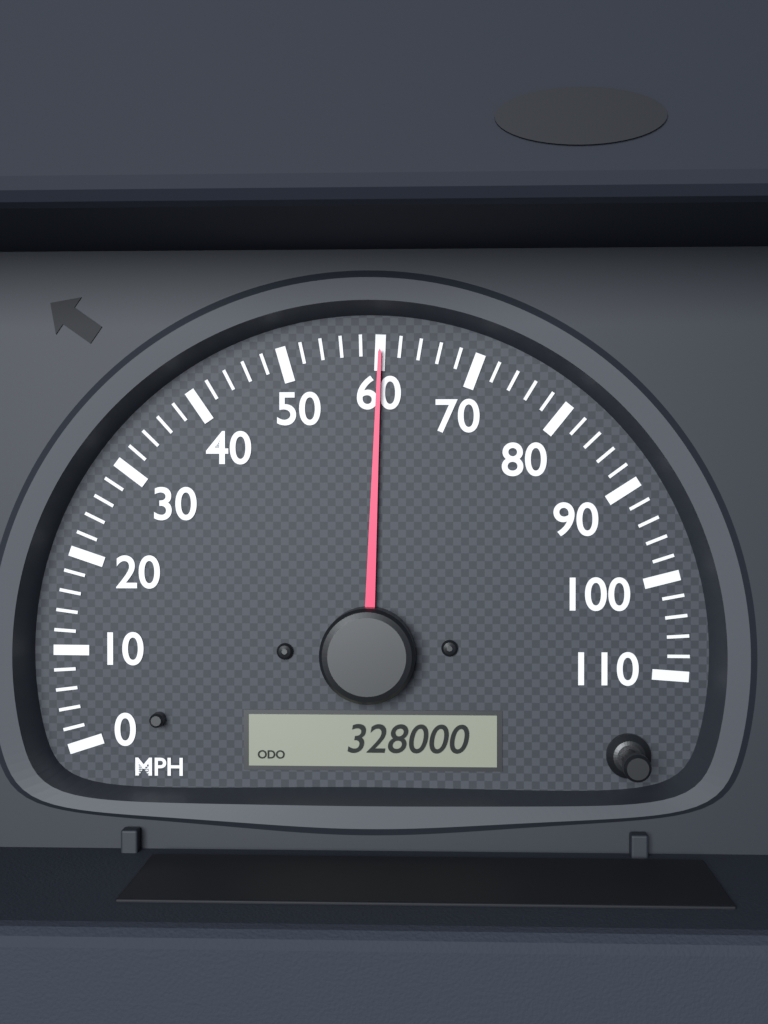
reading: 60 MPH
